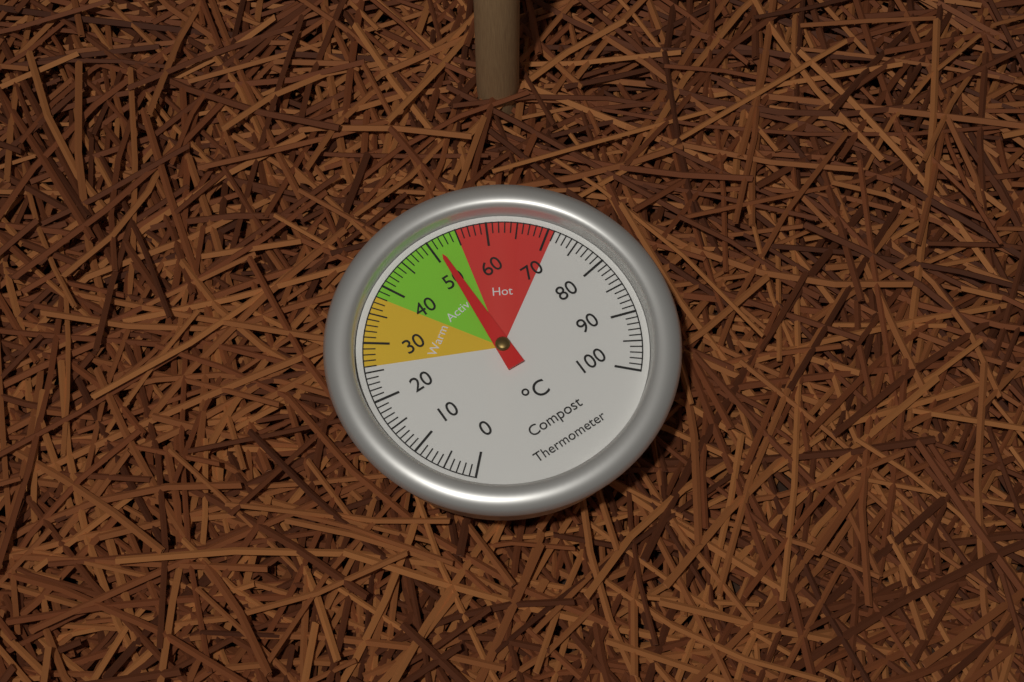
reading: 51 °C
